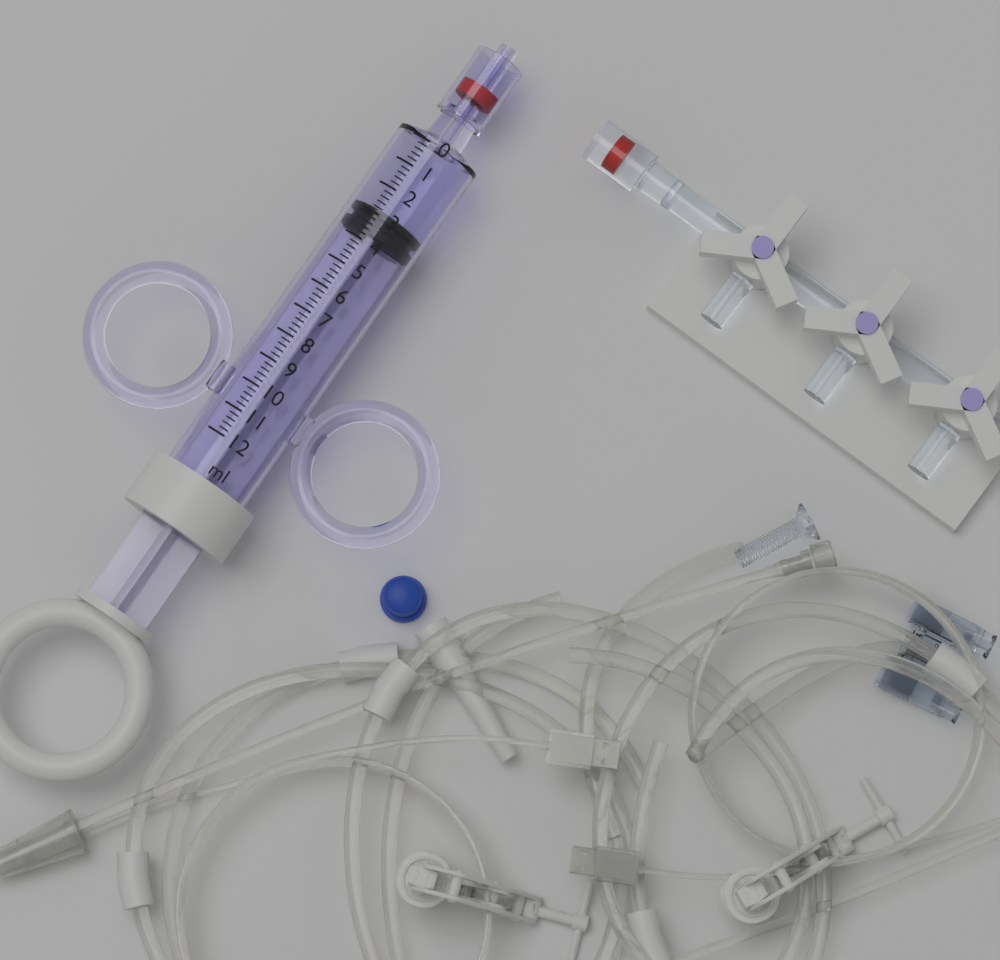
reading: 2.8 ml
